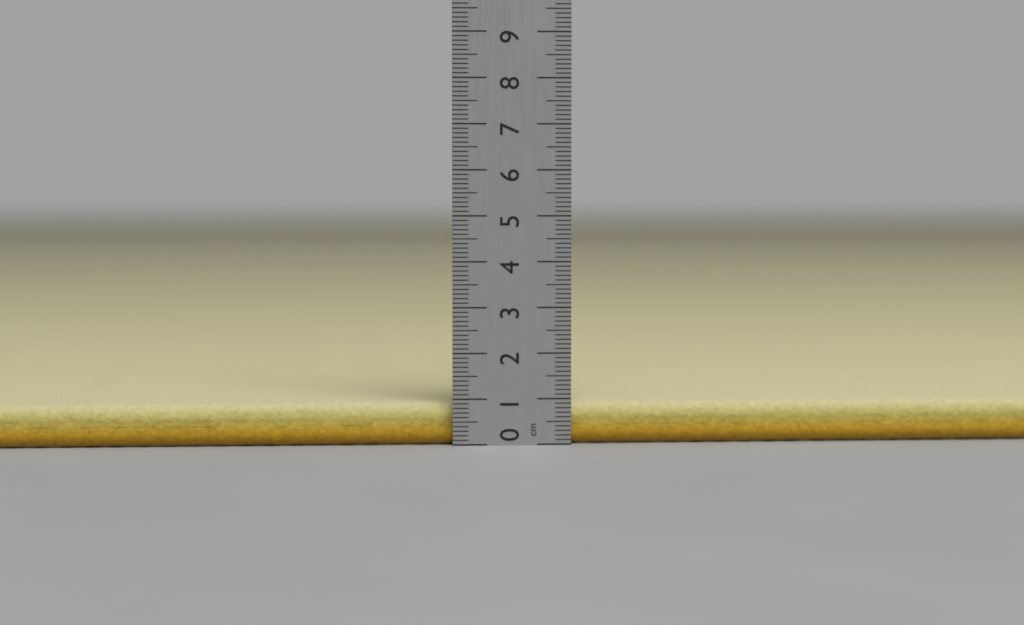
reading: 0.9 cm
